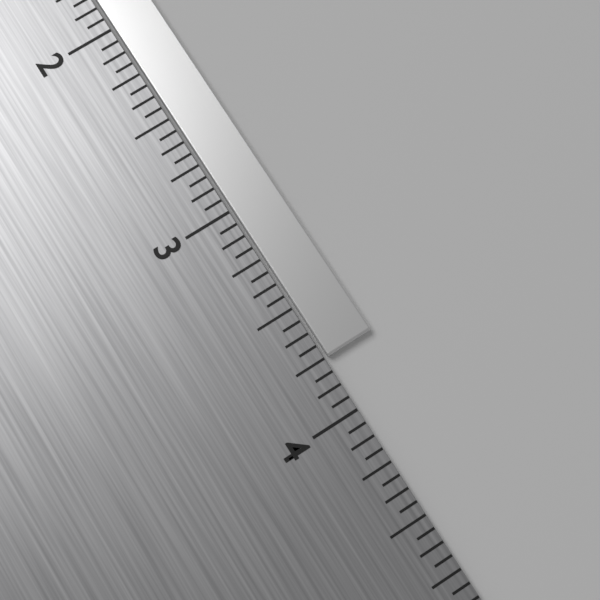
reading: 3.7500 in
